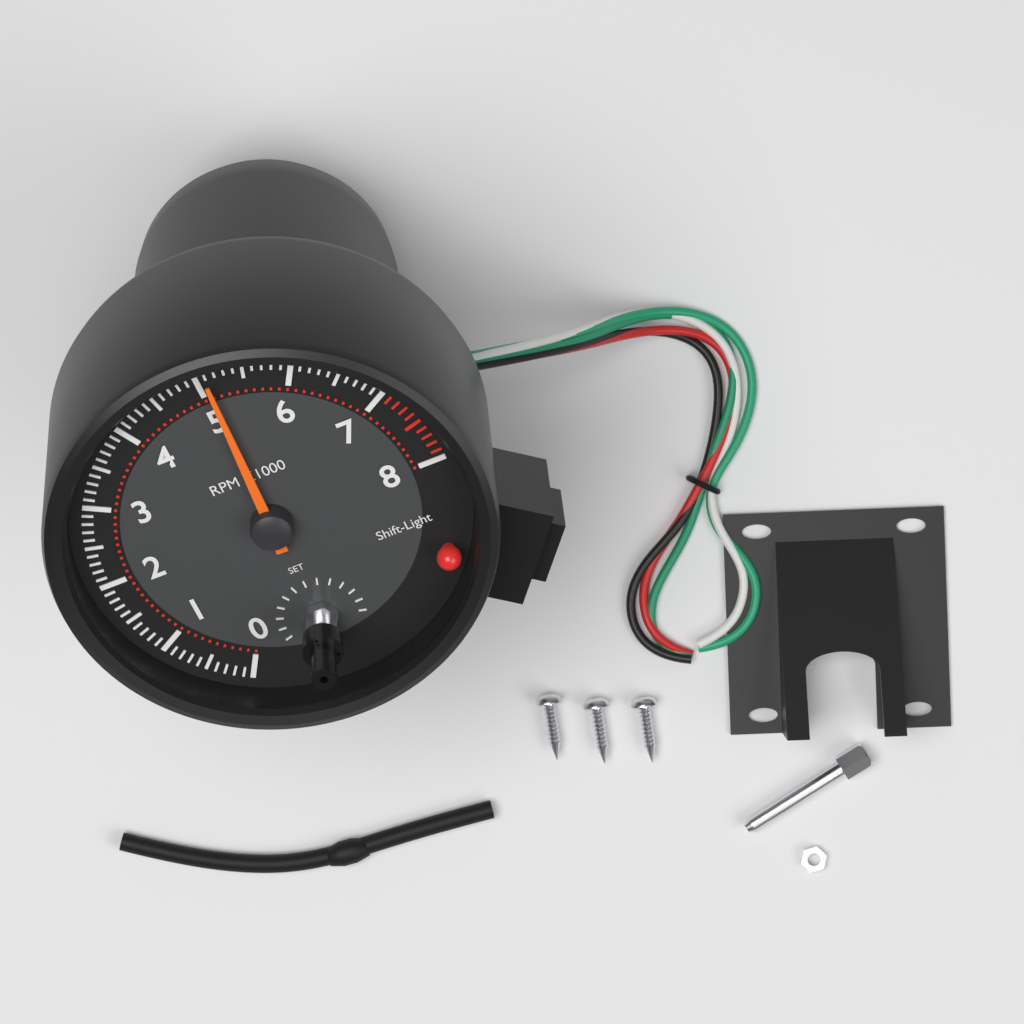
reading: 5100 RPM
